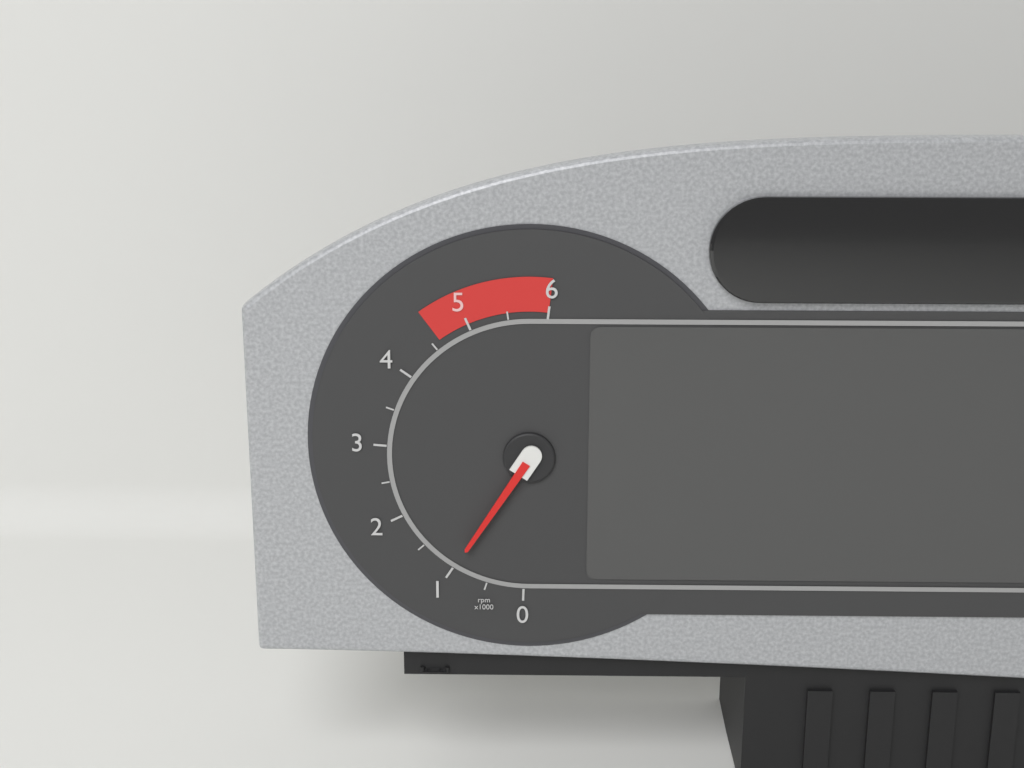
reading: 1.0 rpm x1000
